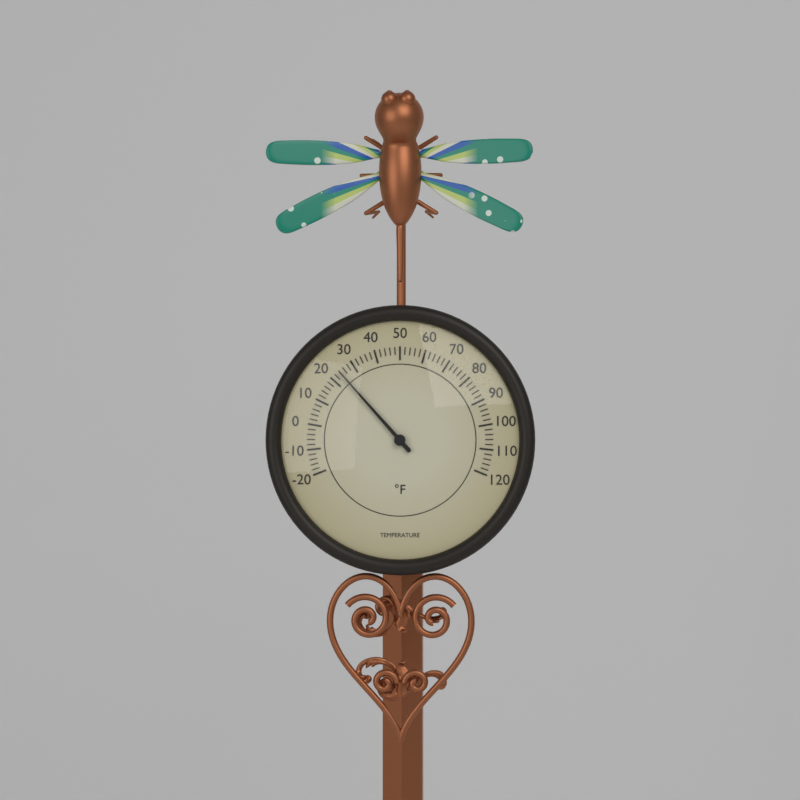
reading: 24 °F
